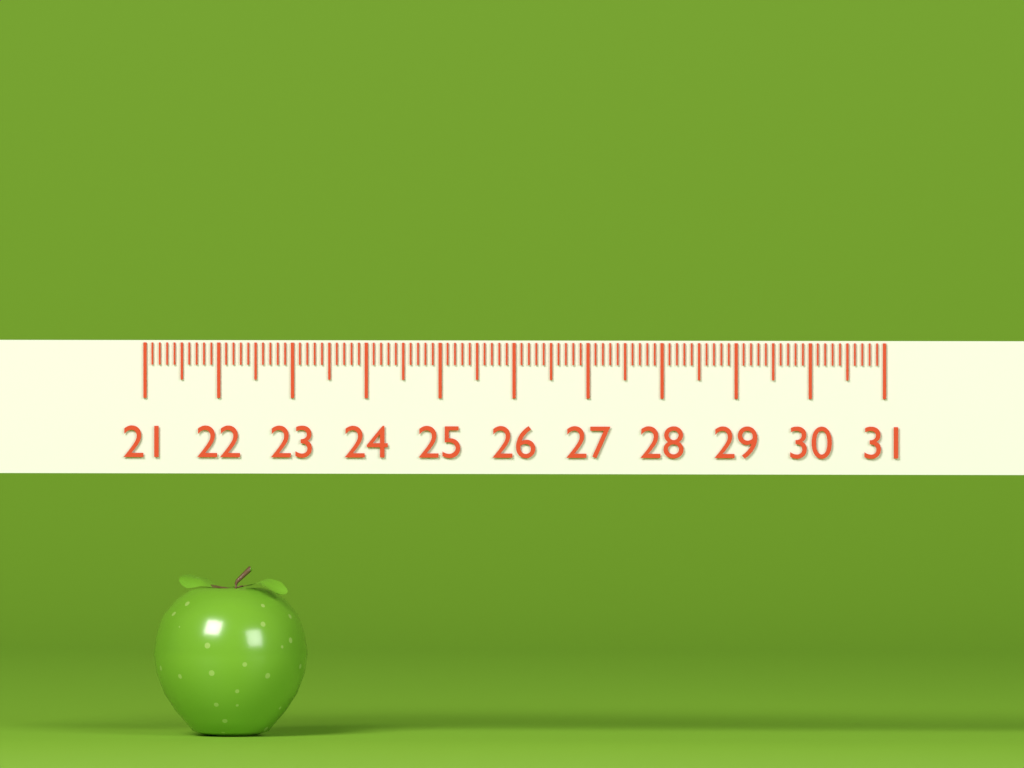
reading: 23.1 (no unit)
